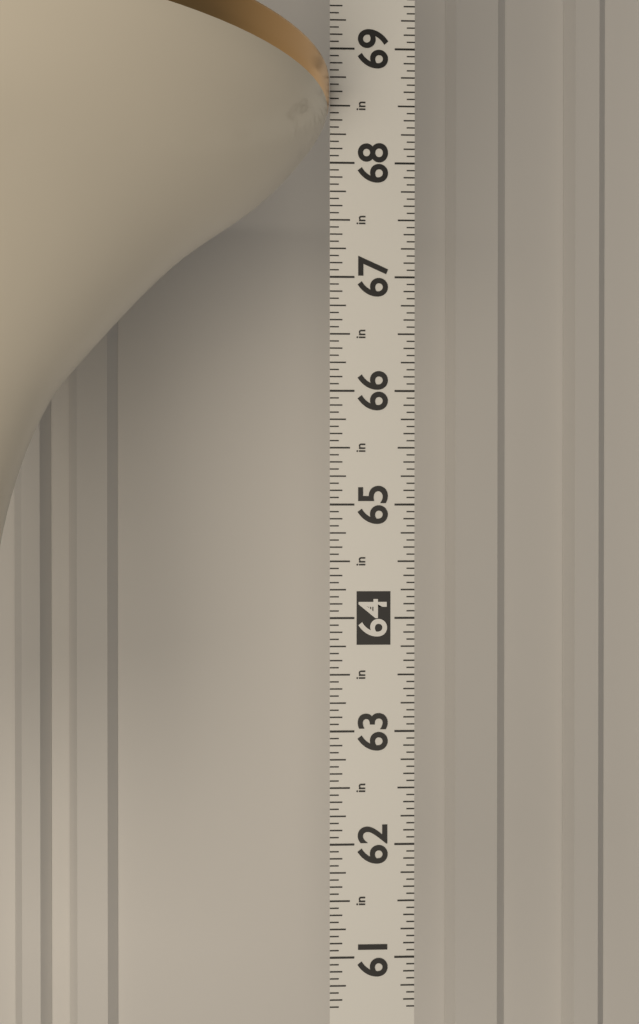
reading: 68.6875 in
